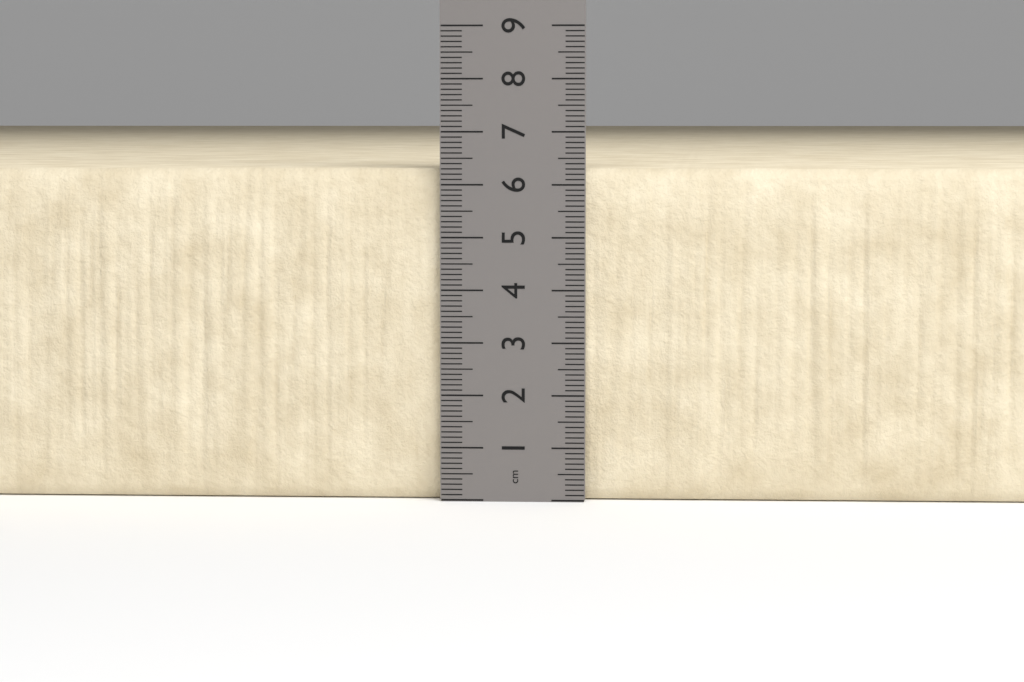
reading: 6.3 cm
